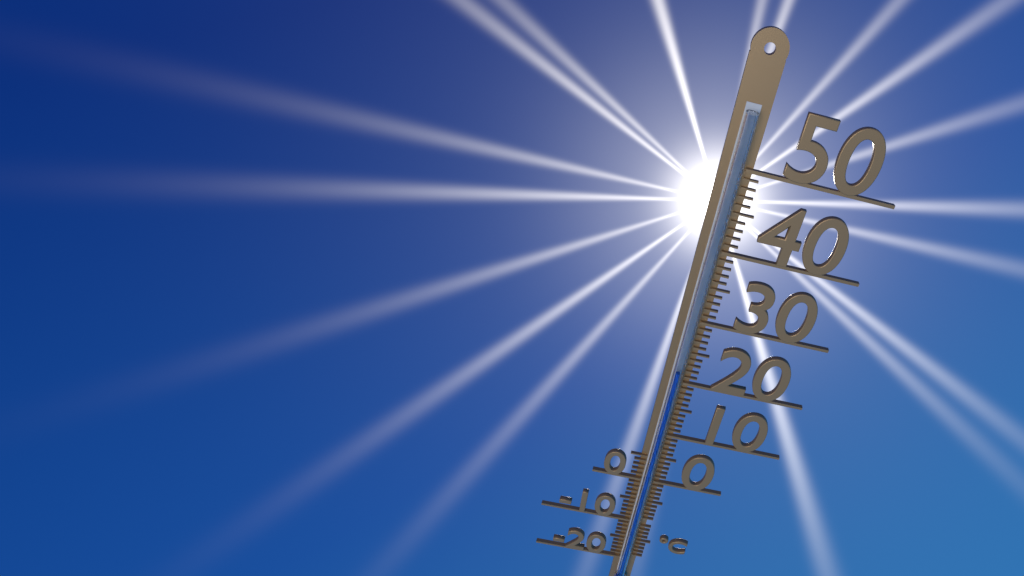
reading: 22 °C
